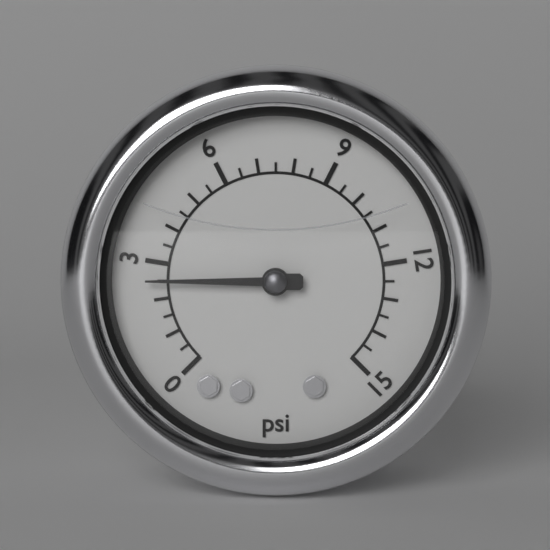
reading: 2.5 psi
